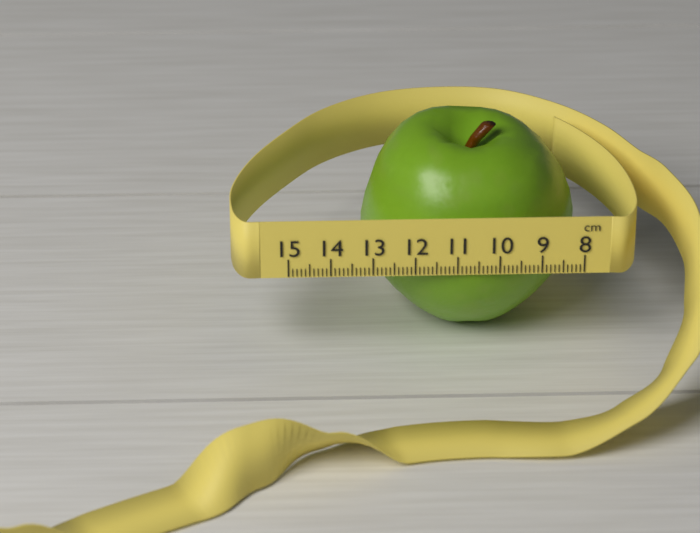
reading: 13.2 cm
